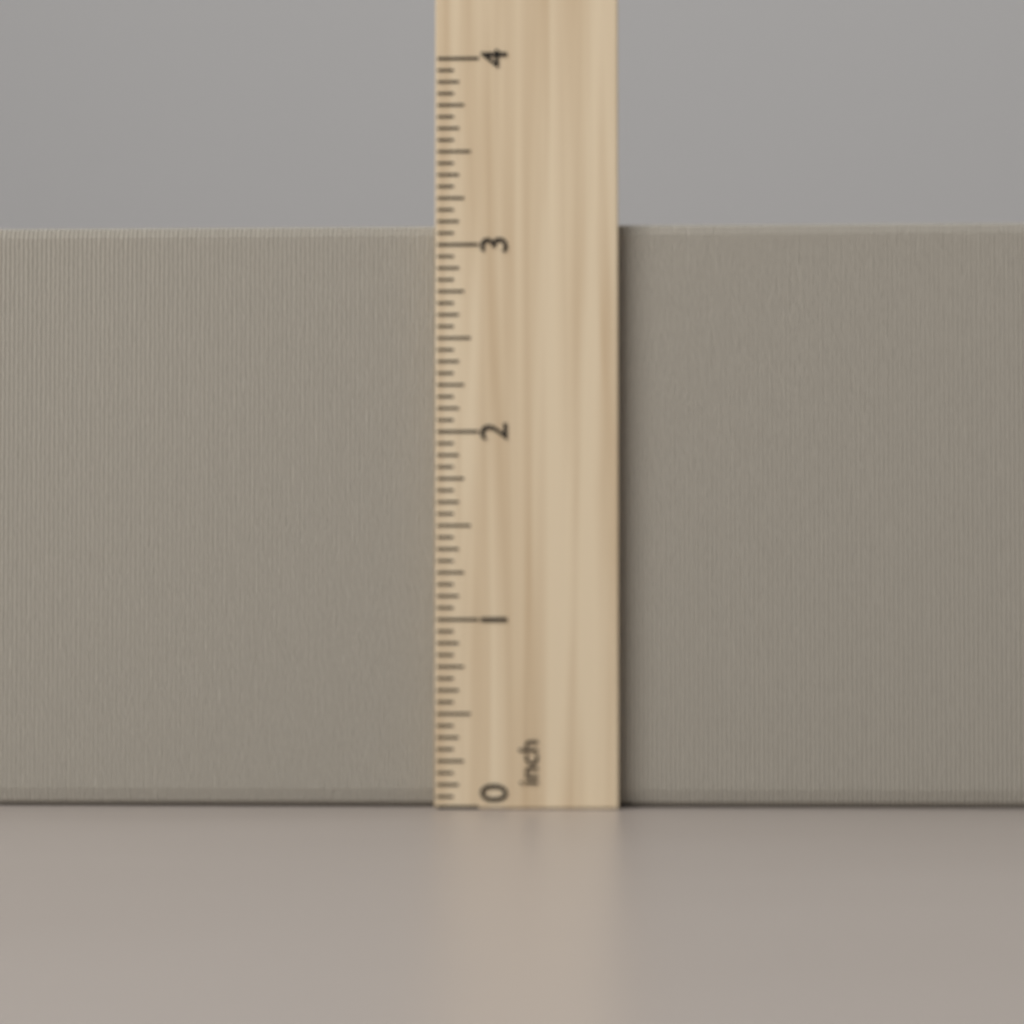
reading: 3.1250 inch
